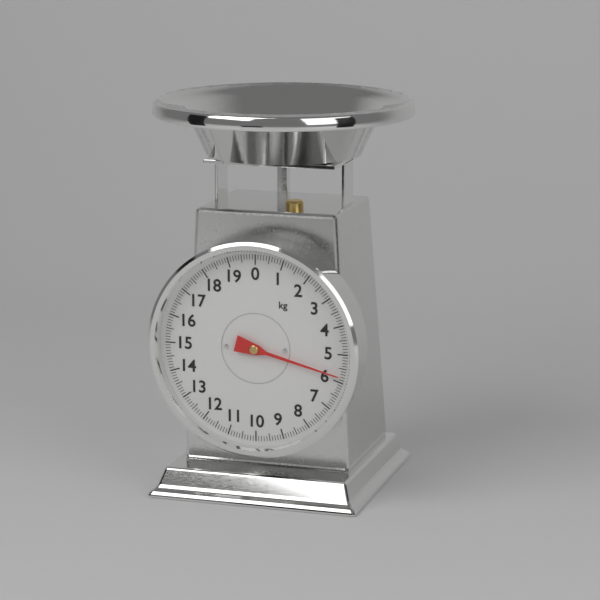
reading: 5.8 kg
